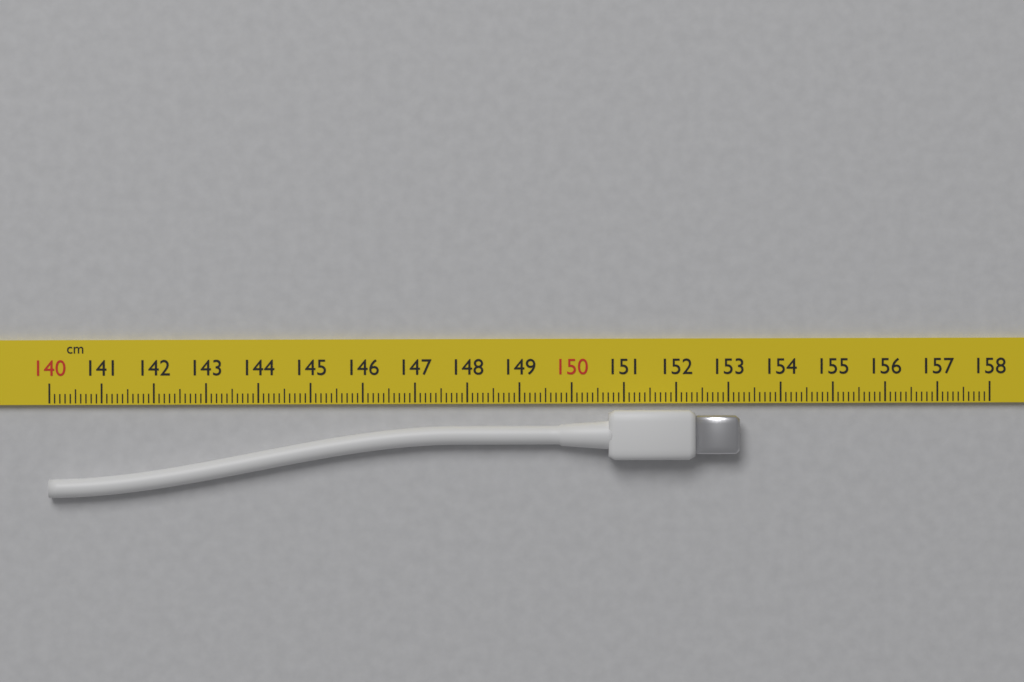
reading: 153.2 cm
